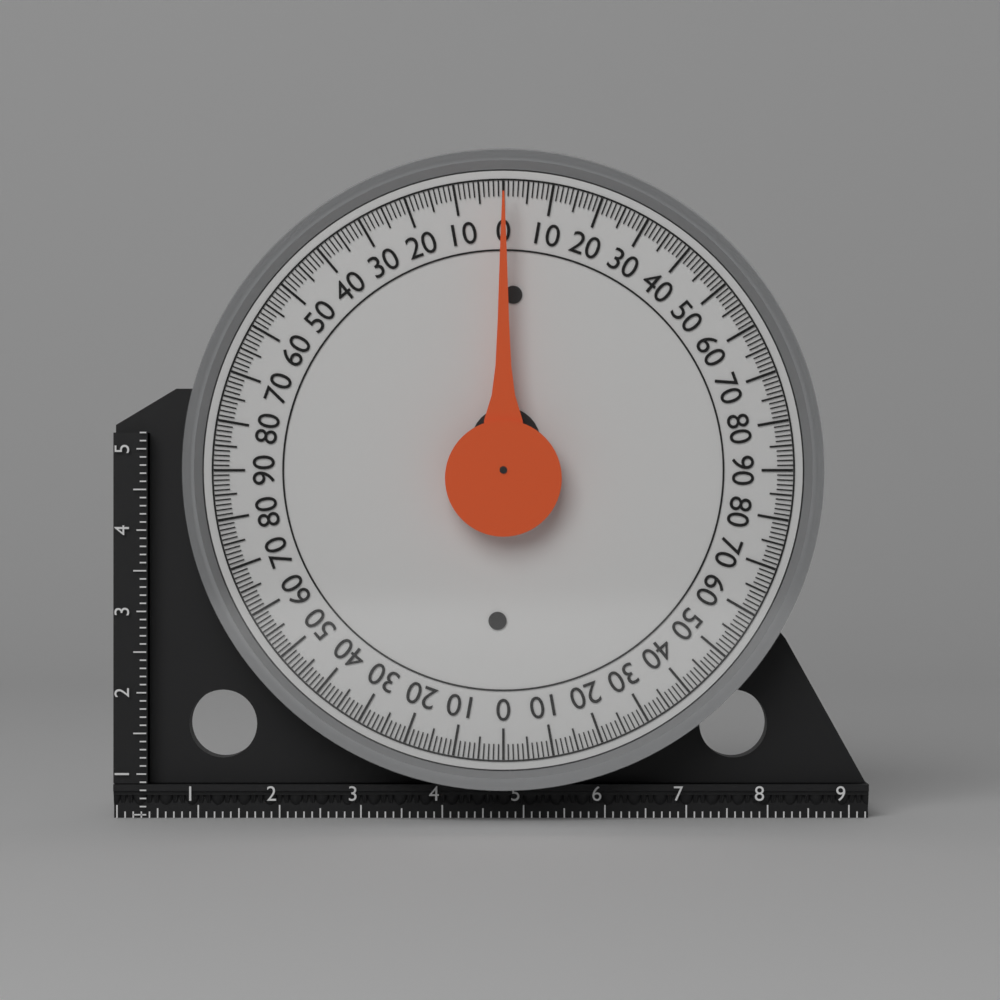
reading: 0 (no unit)
